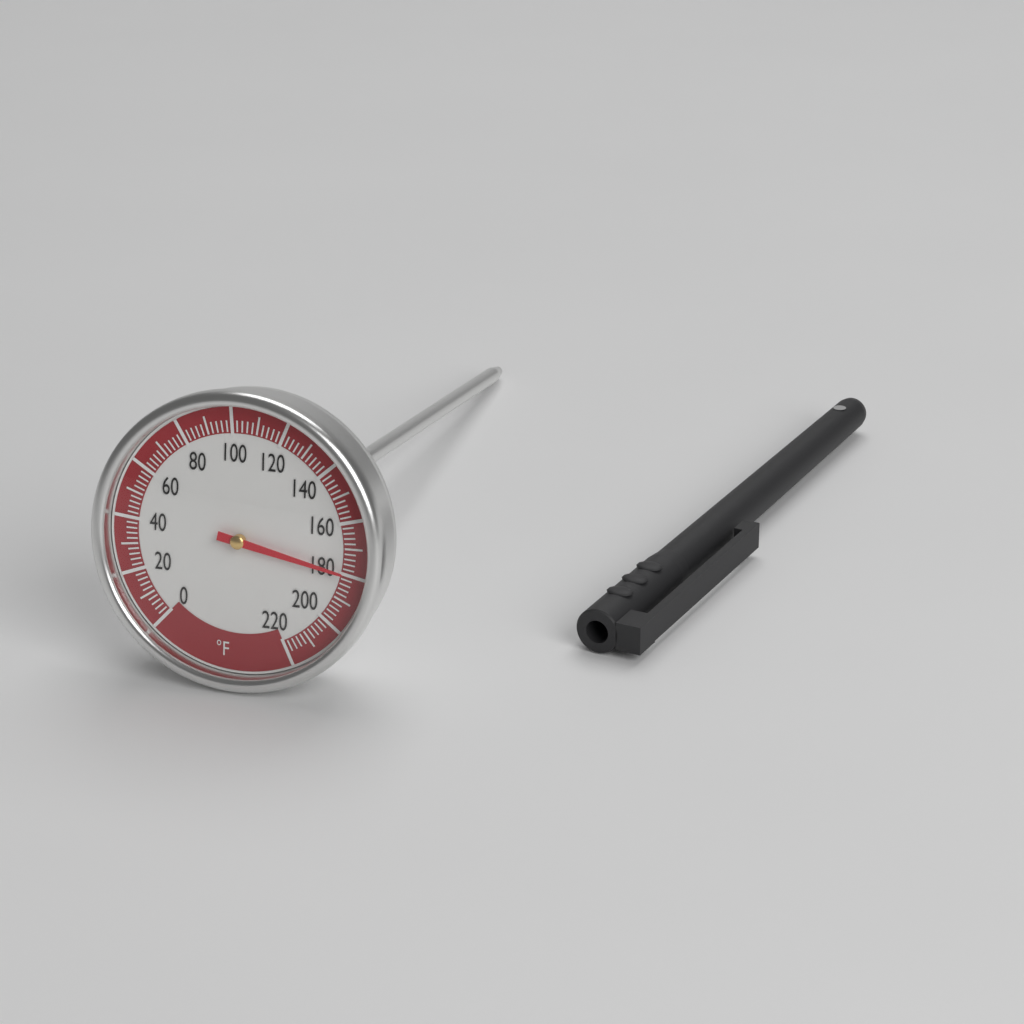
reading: 180 °F
